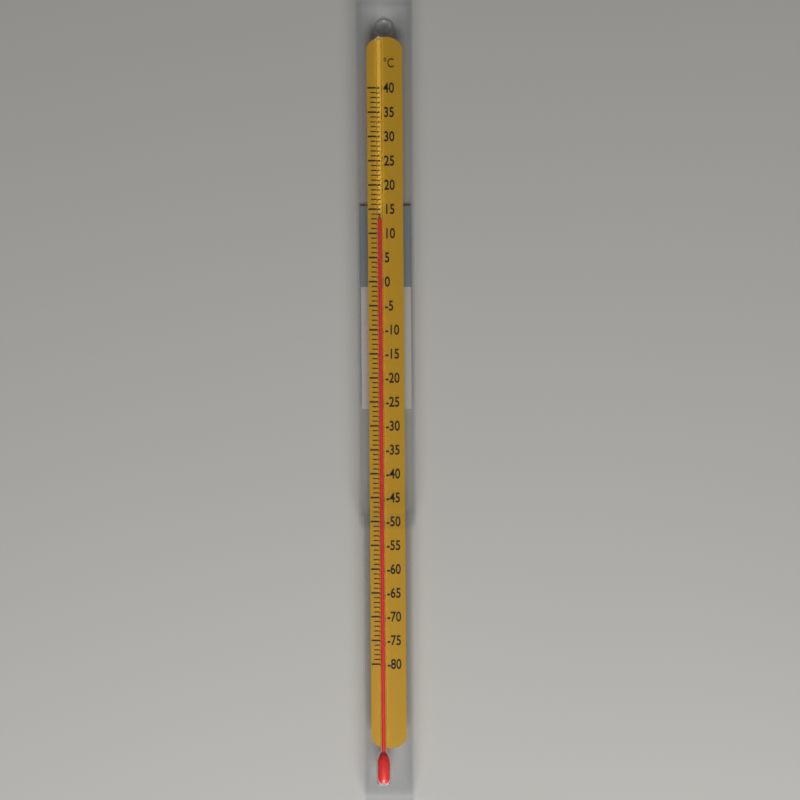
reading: 13 °C
